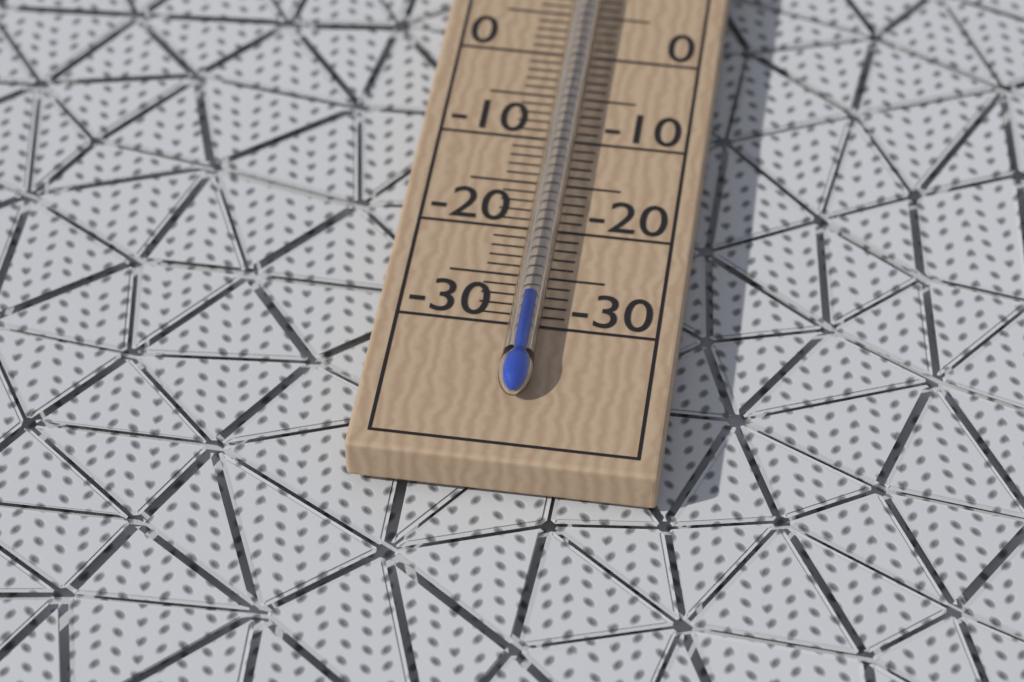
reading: -28 °C
